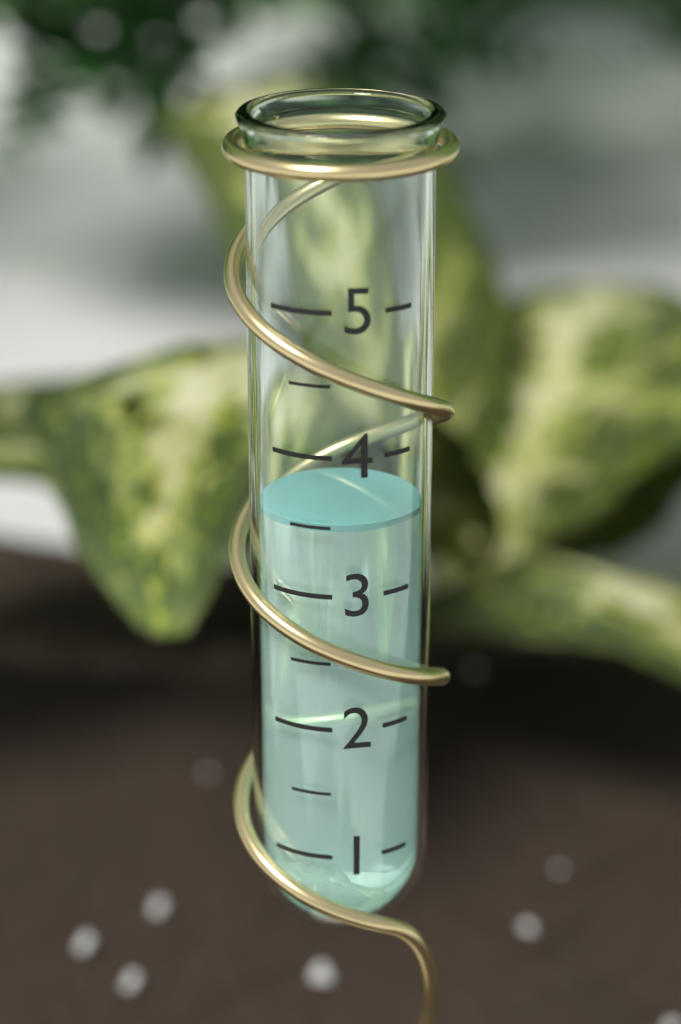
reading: 3.5 (no unit)
